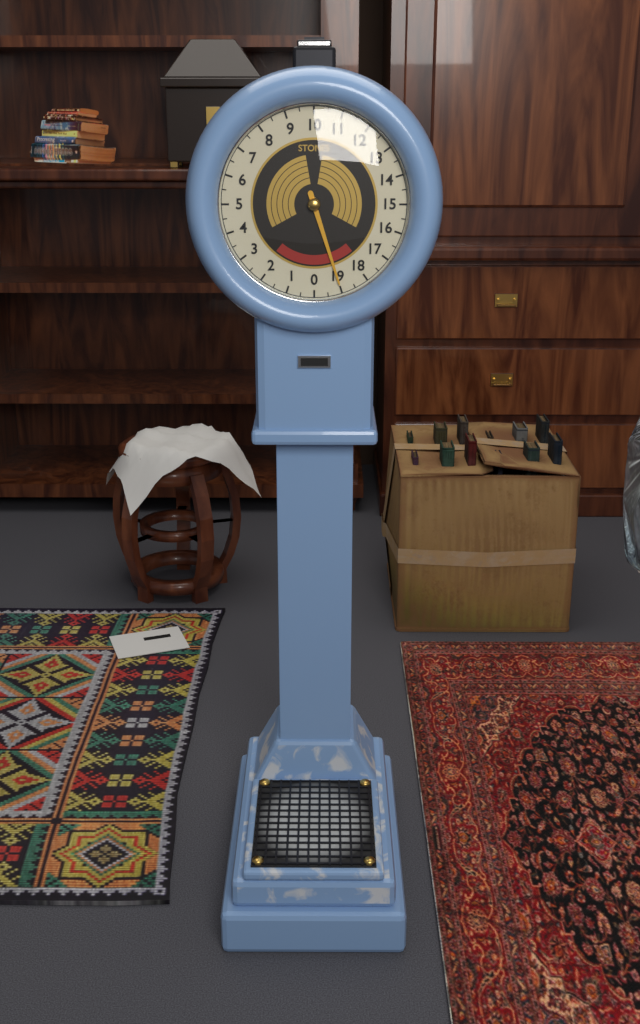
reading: 19.0 stones
